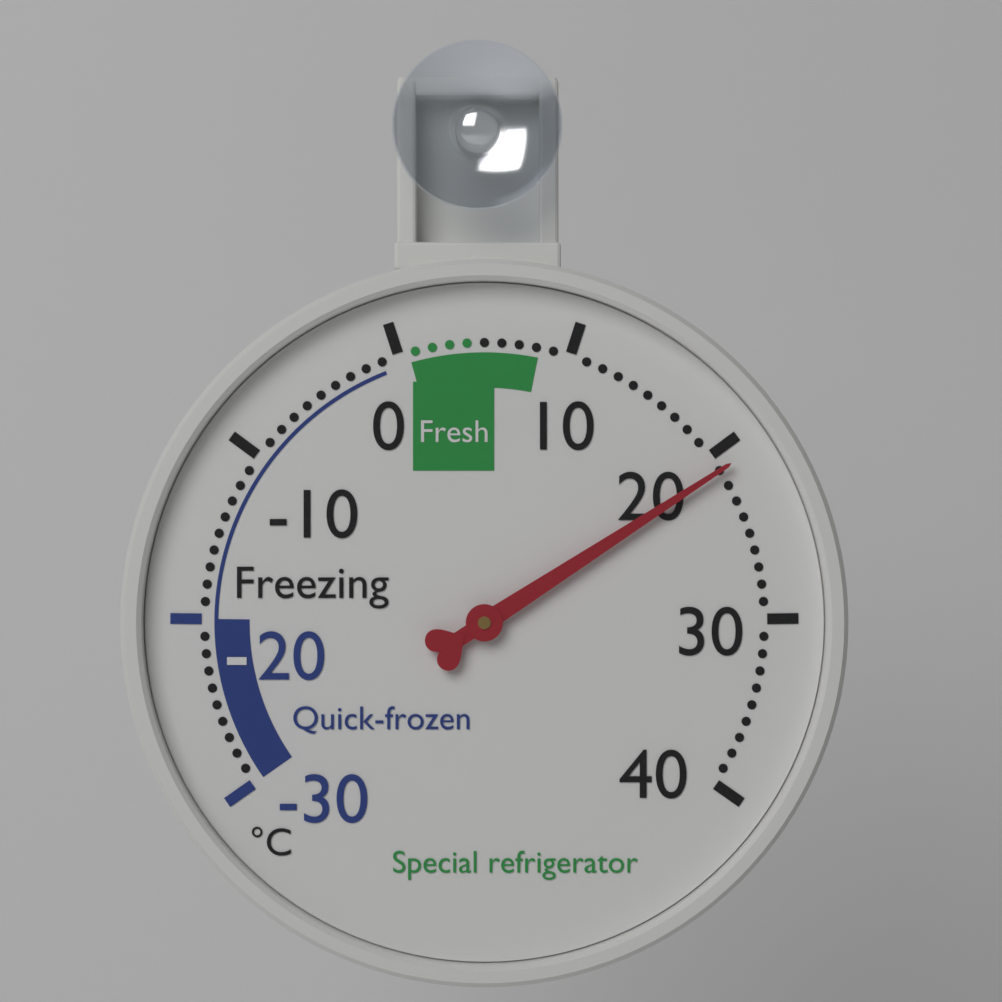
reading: 21 °C
